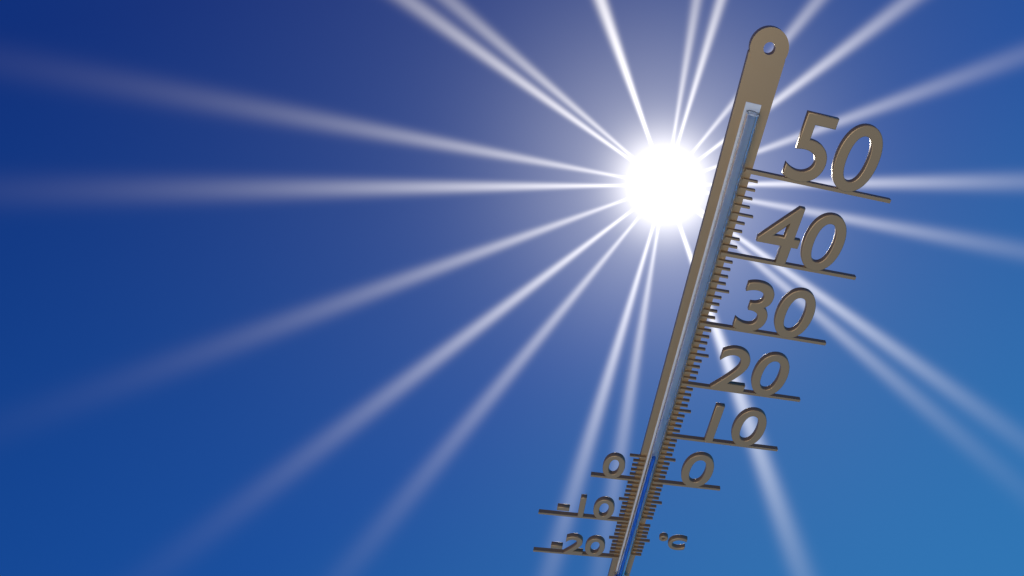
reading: 6 °C
